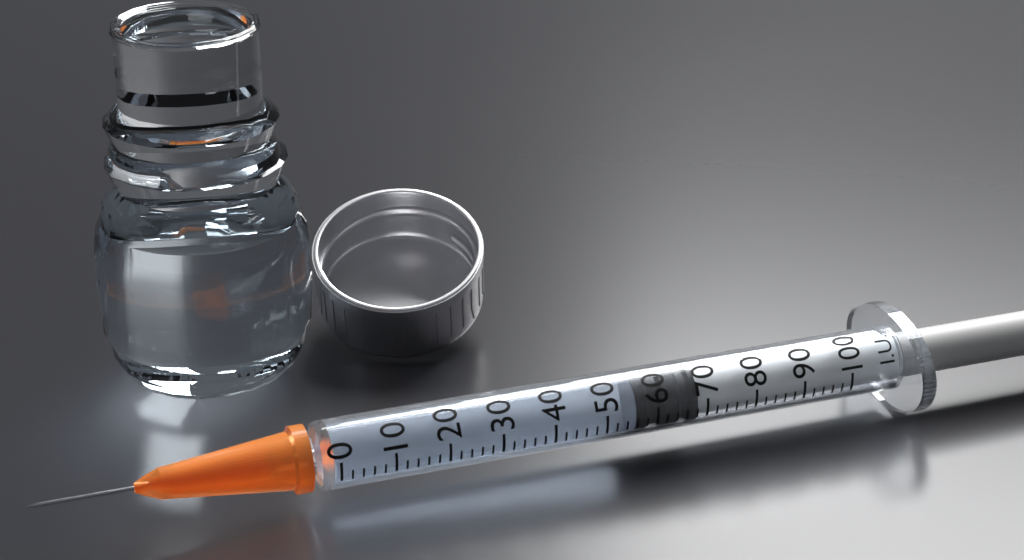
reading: 56 I.U.
